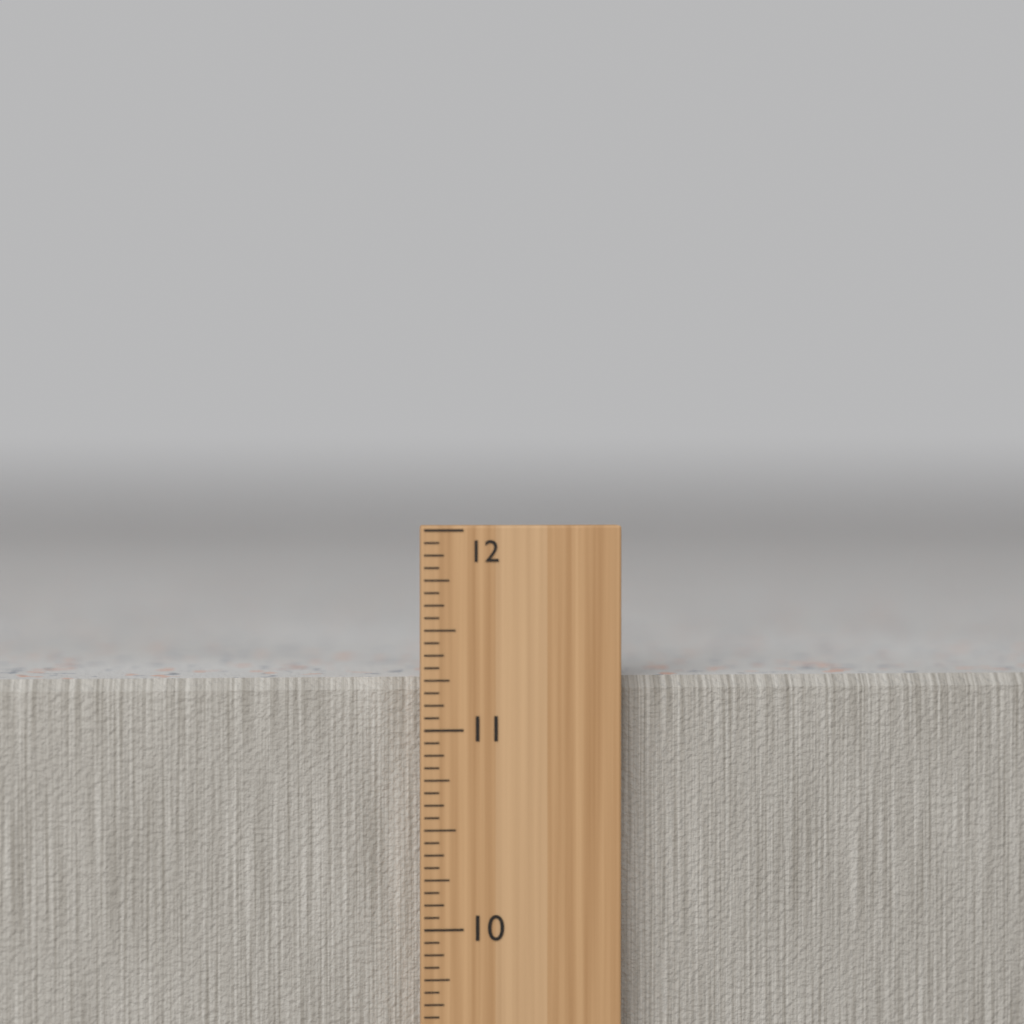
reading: 11.2500 in
